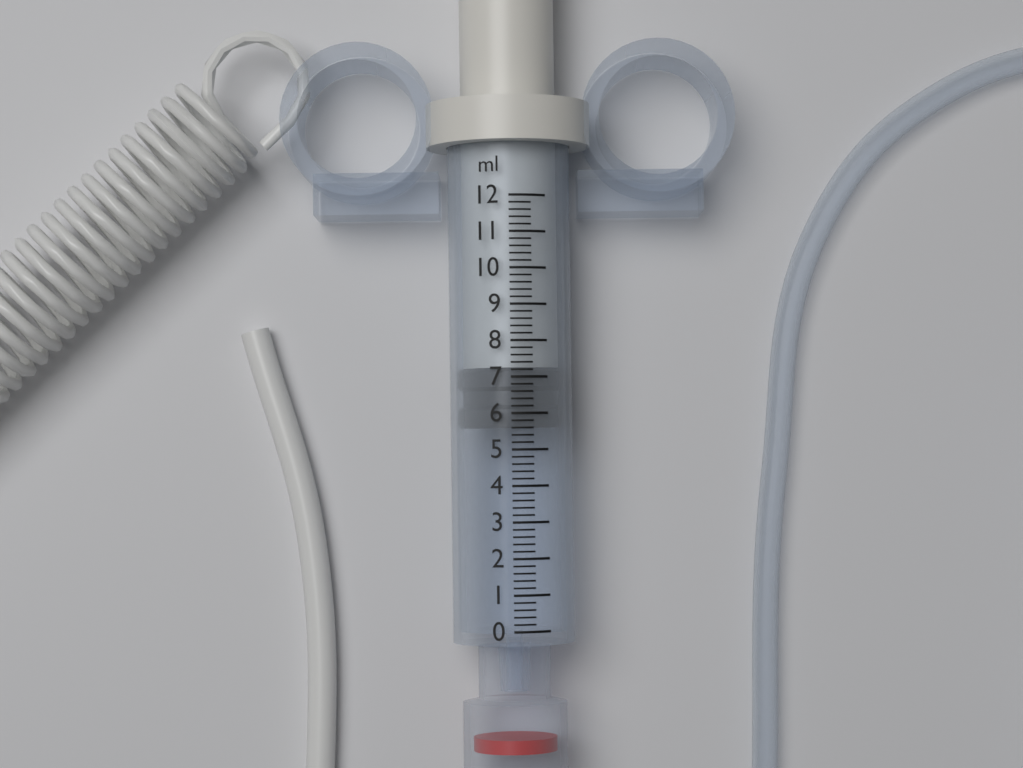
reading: 5.6 ml
